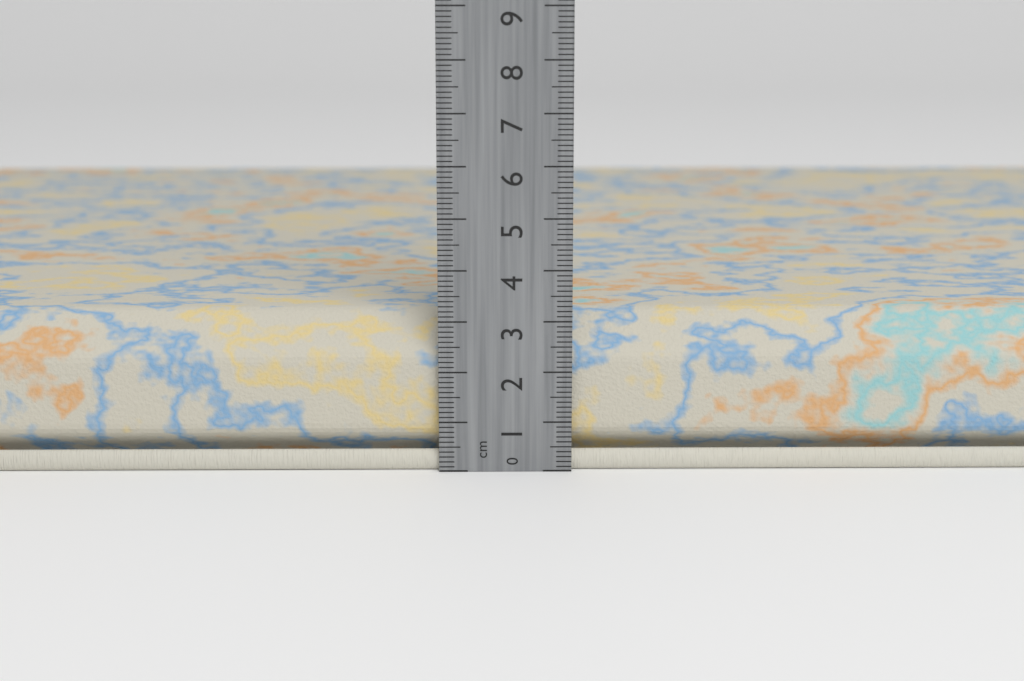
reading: 3.1 cm
